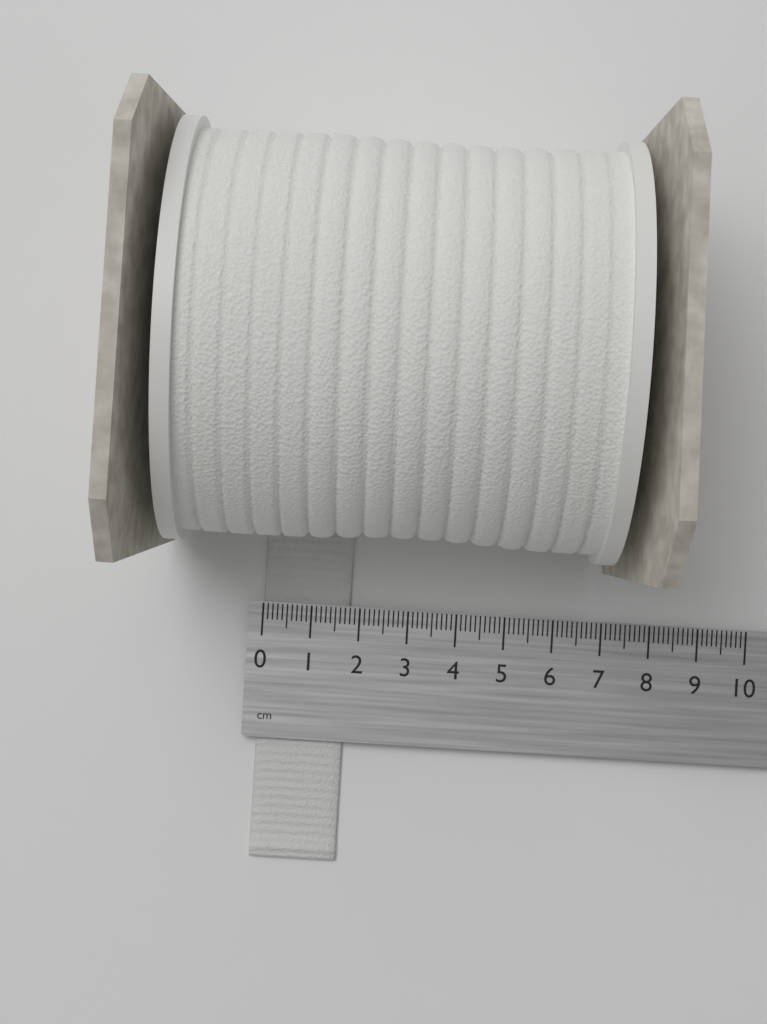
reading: 1.8 cm
